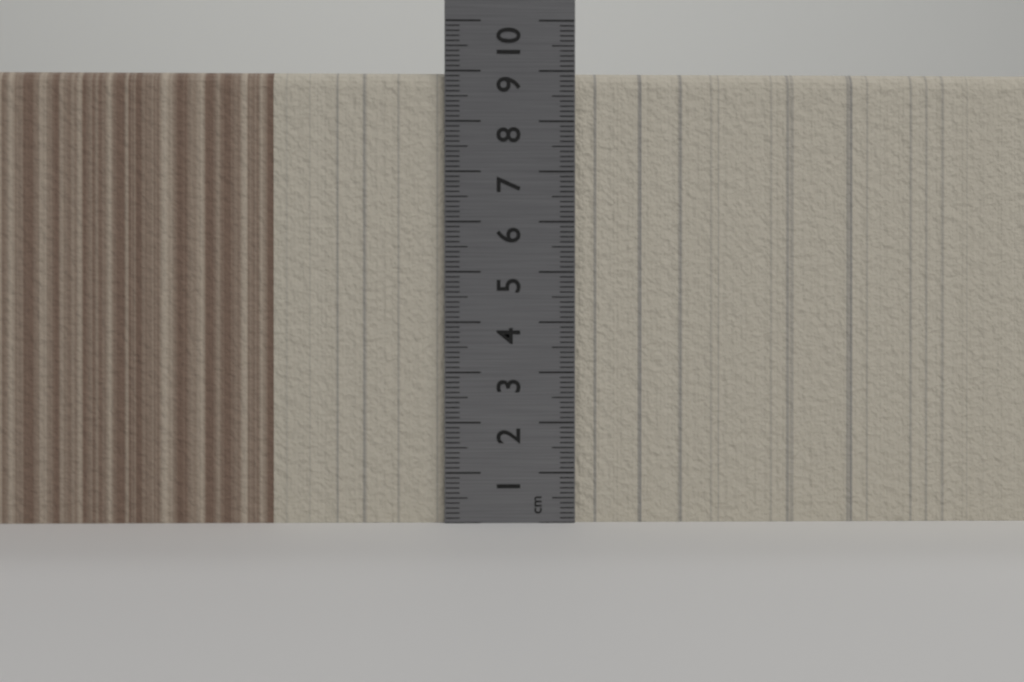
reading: 9.0 cm
